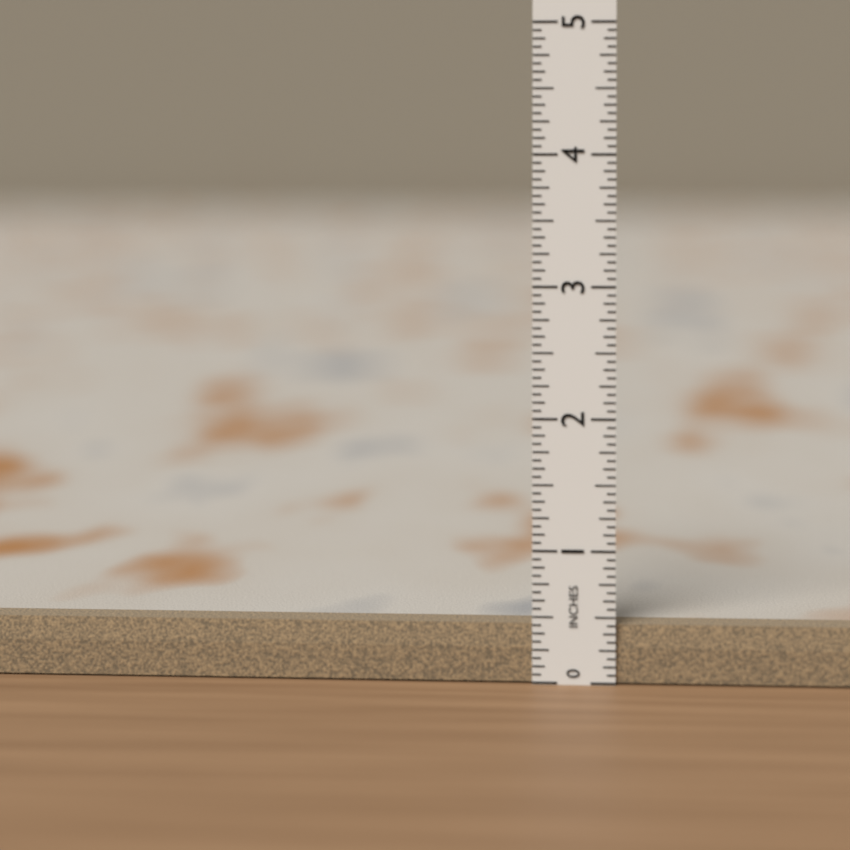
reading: 0.4375 in
